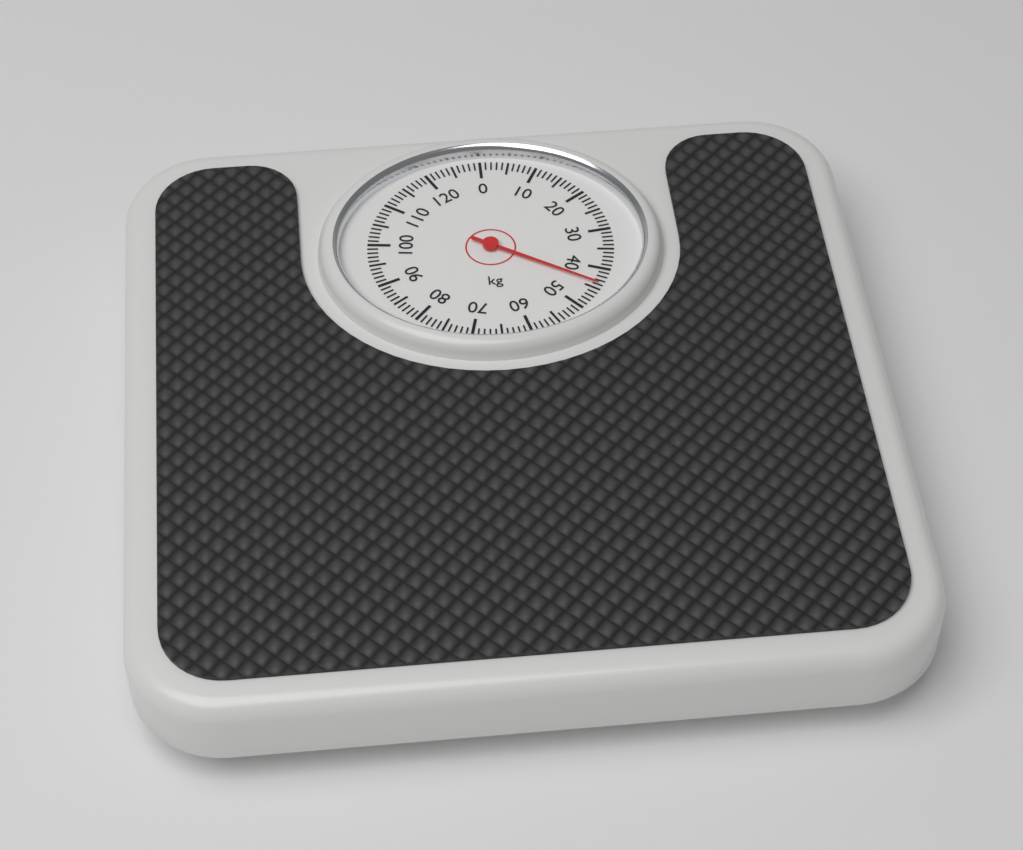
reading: 44 kg
